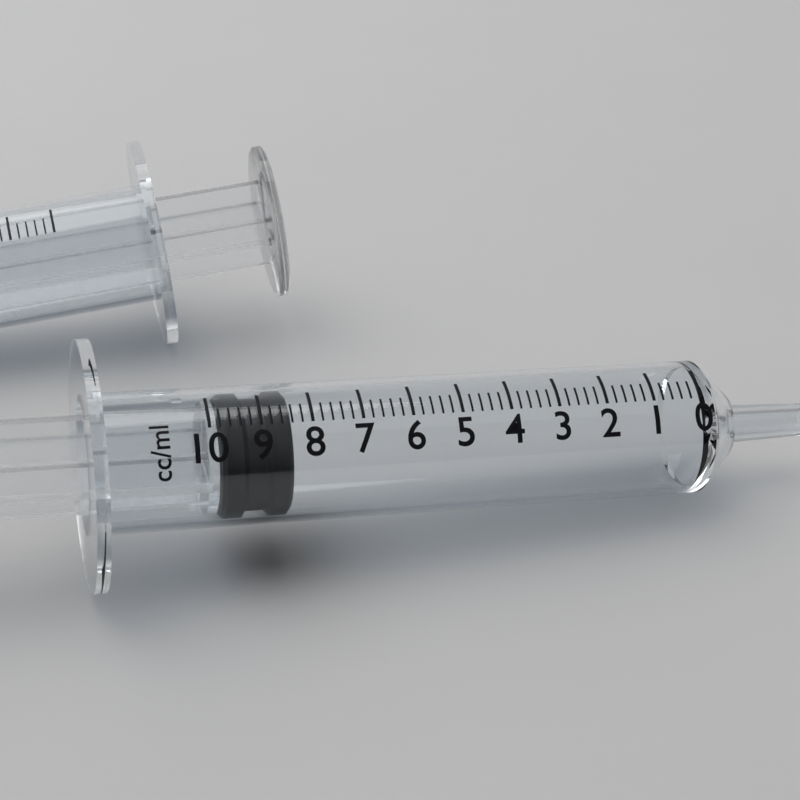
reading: 8.4 ml
